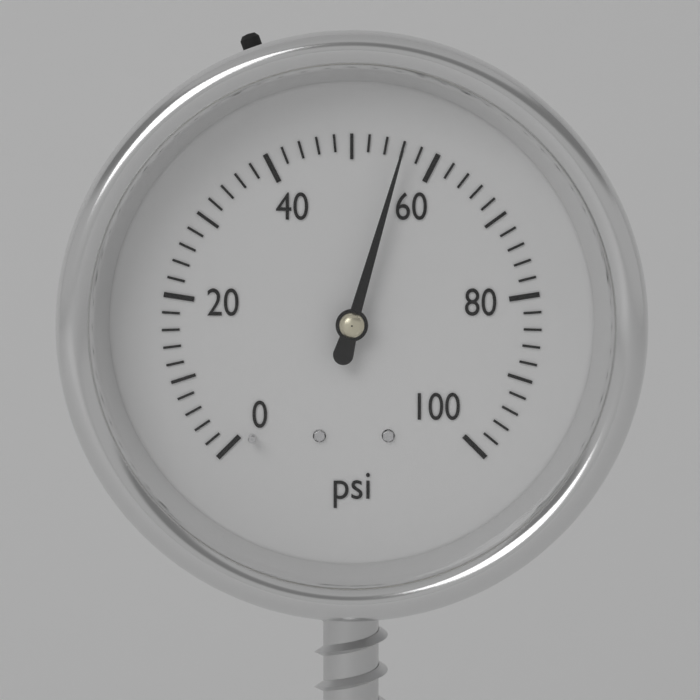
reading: 56 psi
